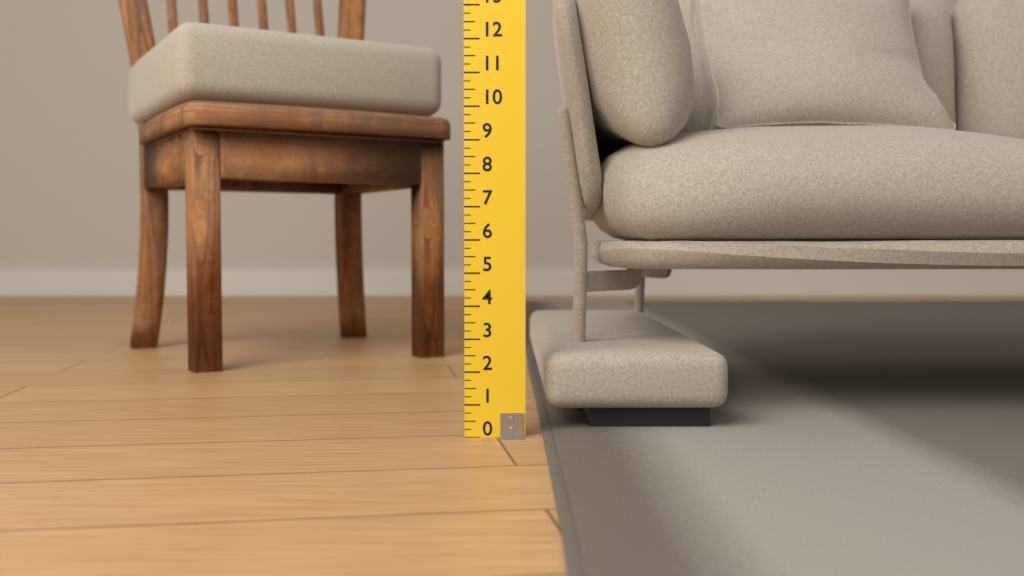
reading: 2.50 (no unit)
